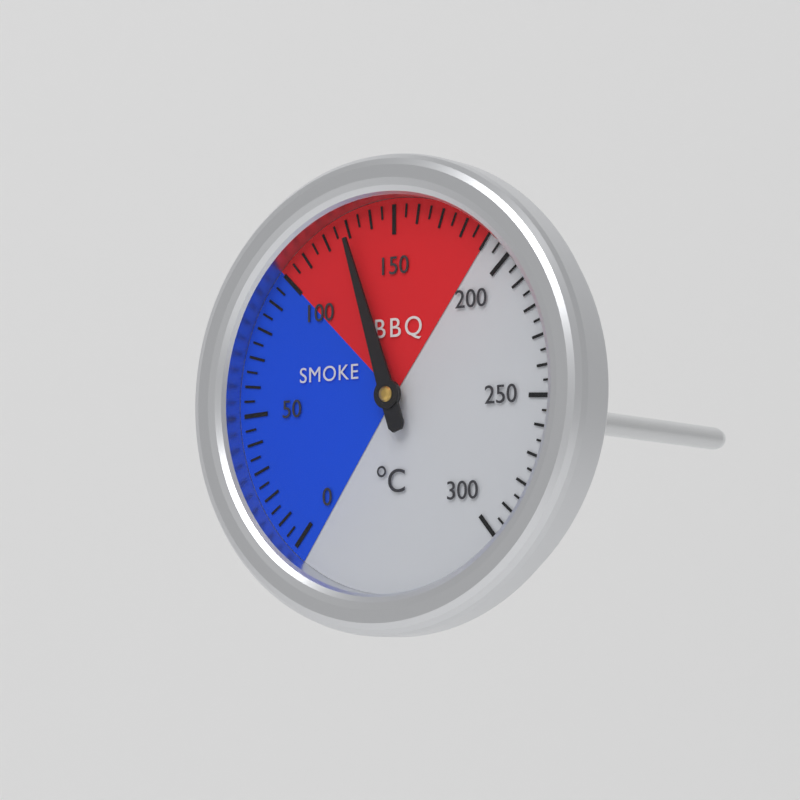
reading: 130 °C
